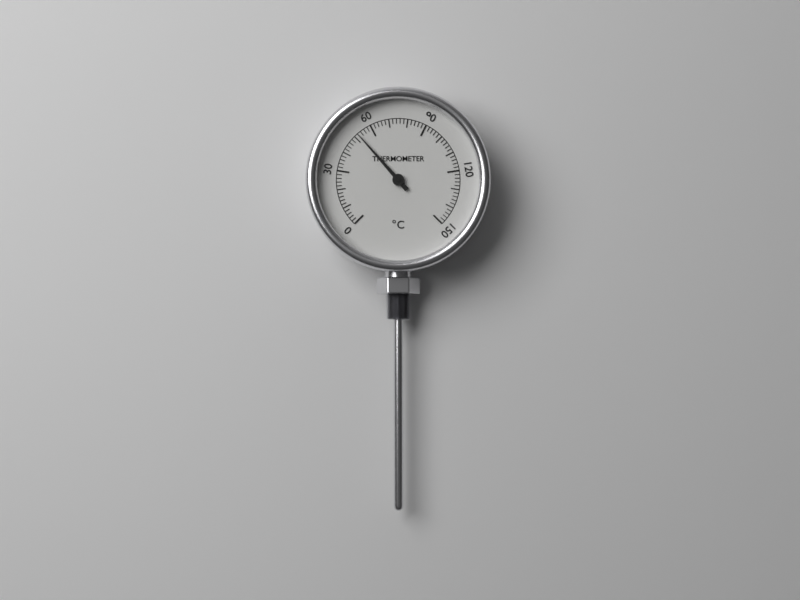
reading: 52 °C
